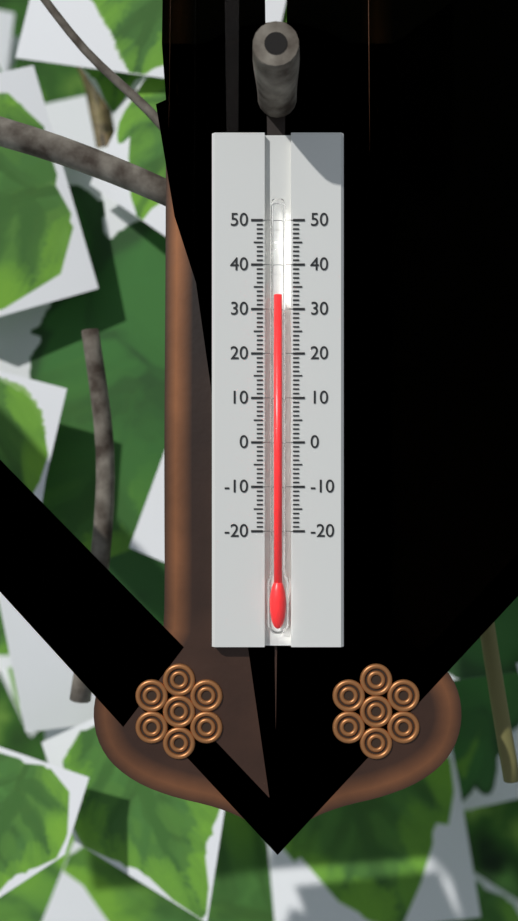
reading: 33 (no unit)
